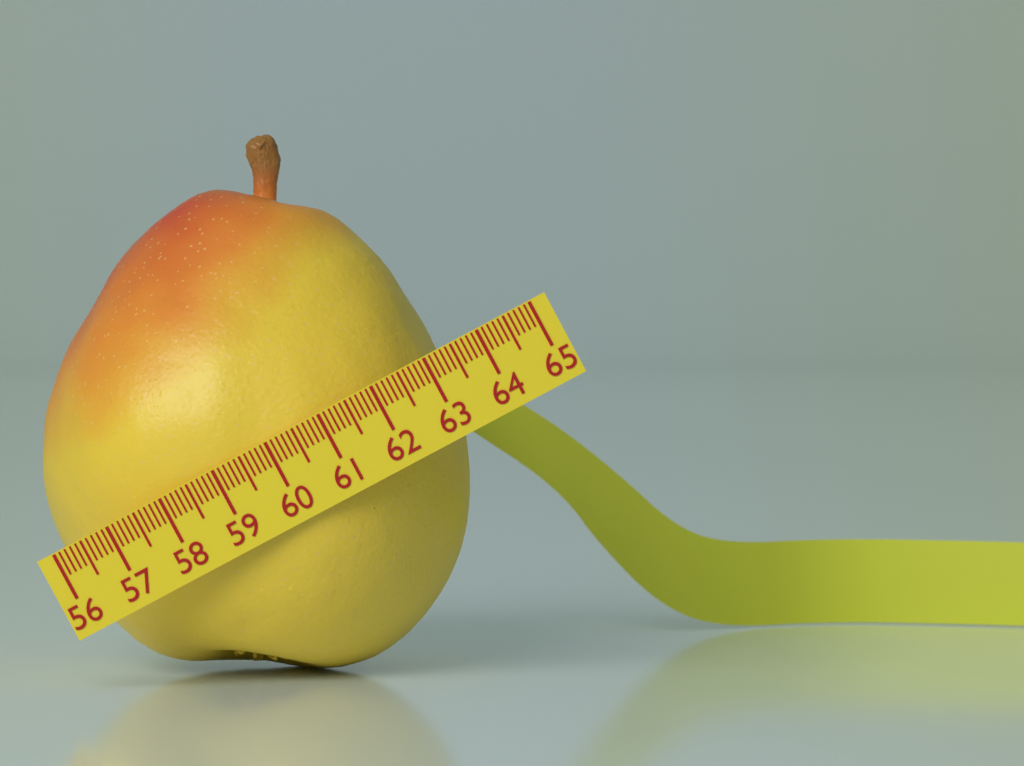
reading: 63.2 (no unit)
